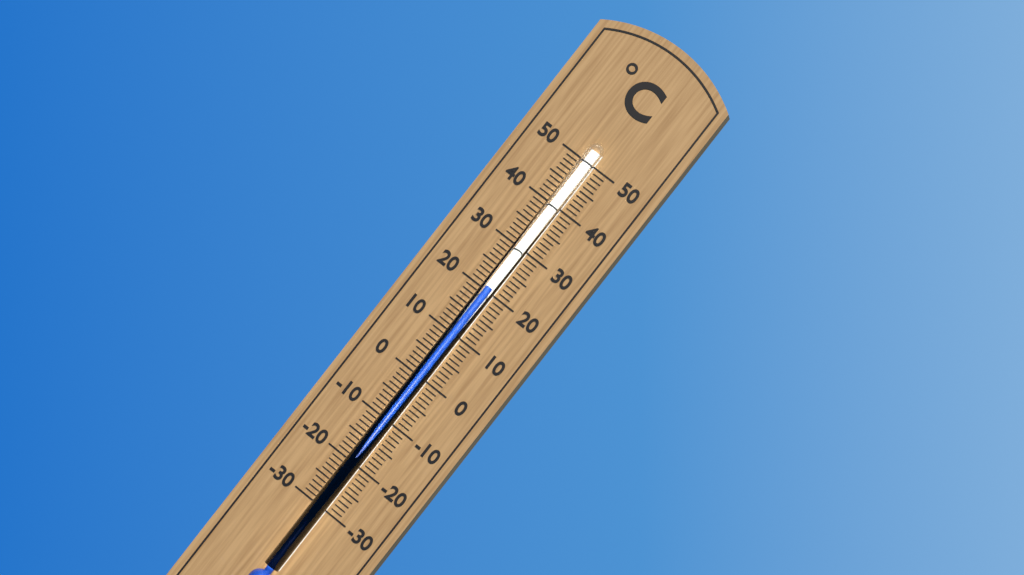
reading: 21 °C
